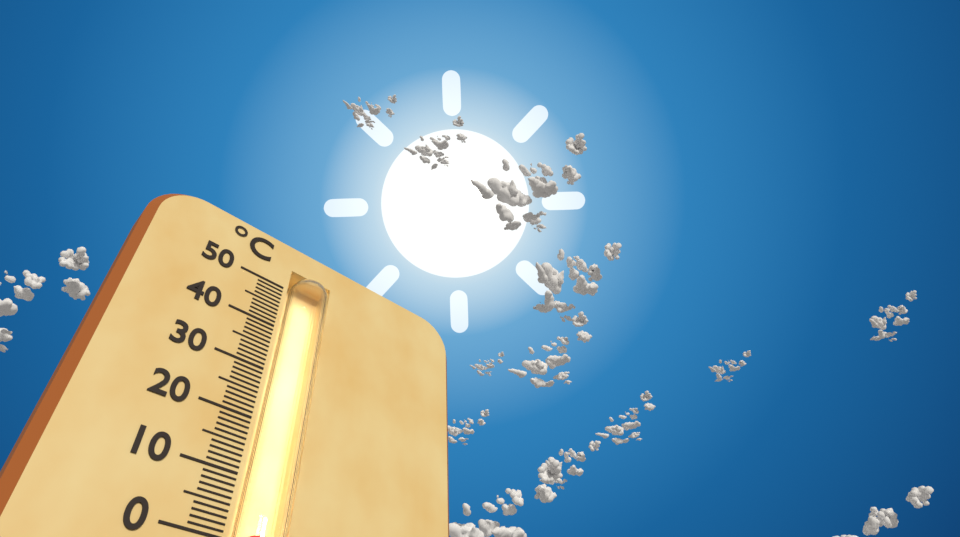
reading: 1 °C
